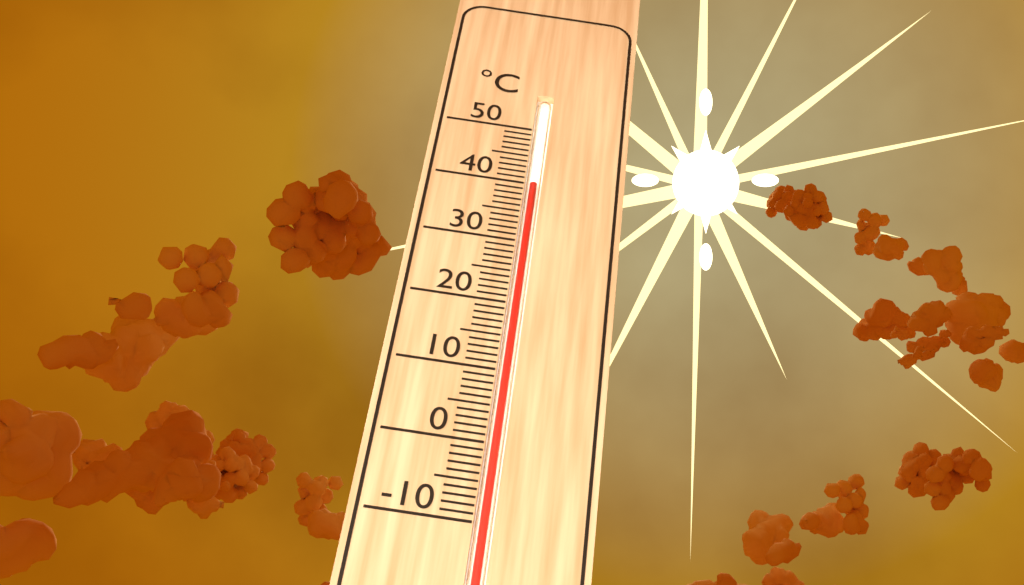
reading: 40 °C
